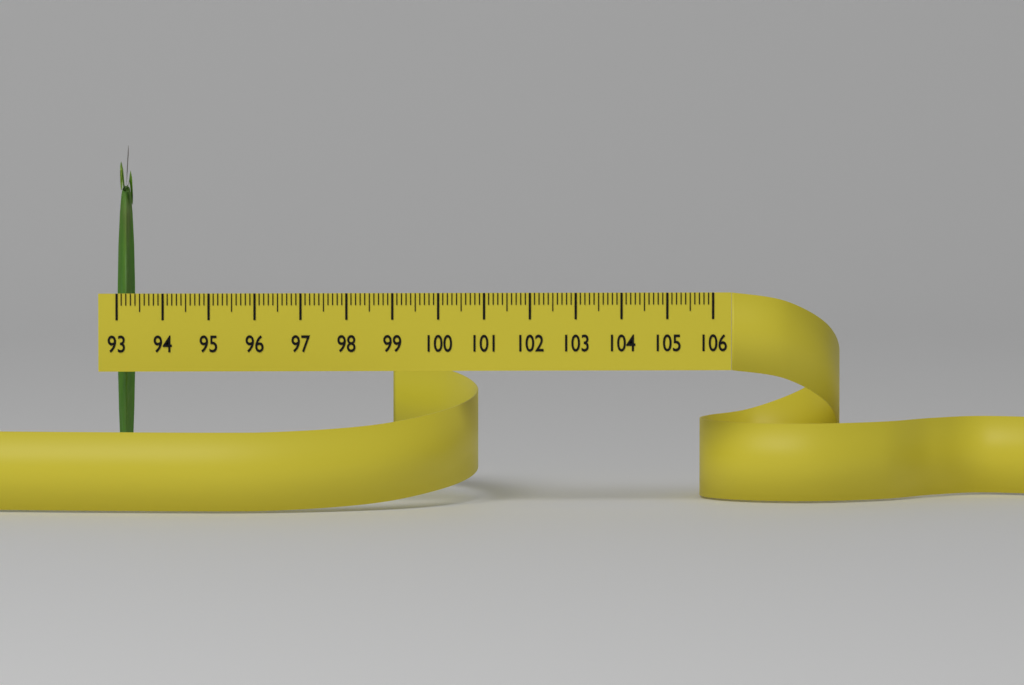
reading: 93.4 (no unit)
